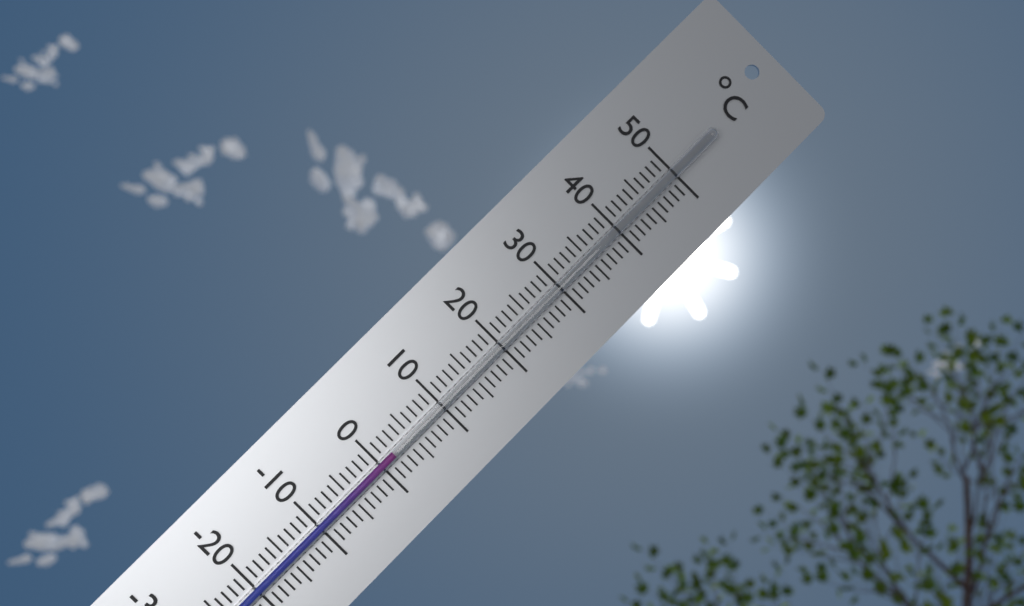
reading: 2 °C
